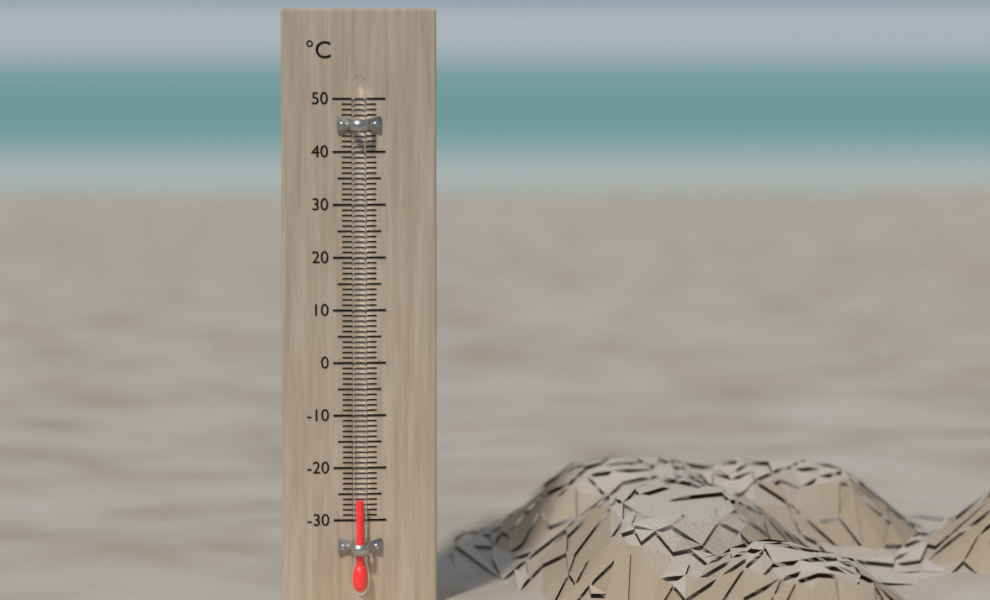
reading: -26 °C
